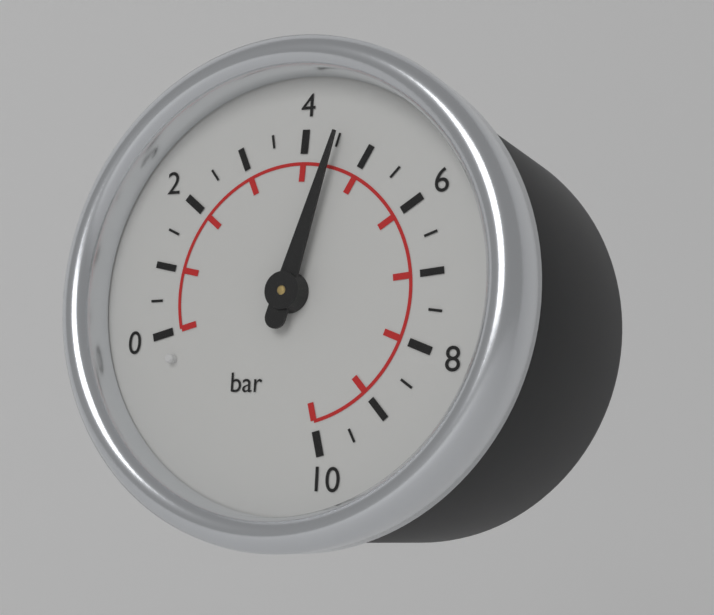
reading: 4.5 bar
